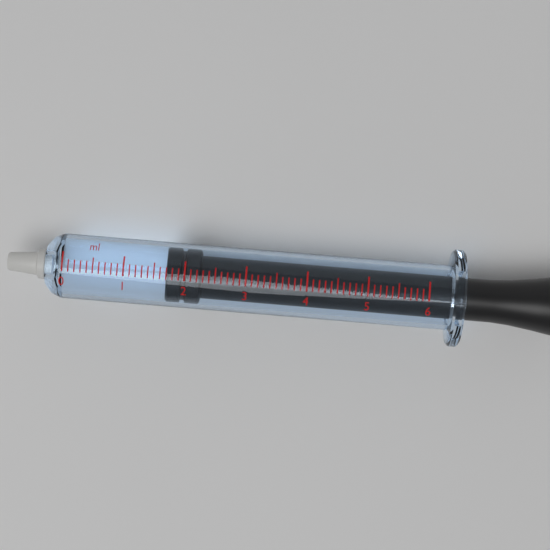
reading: 1.7 ml
